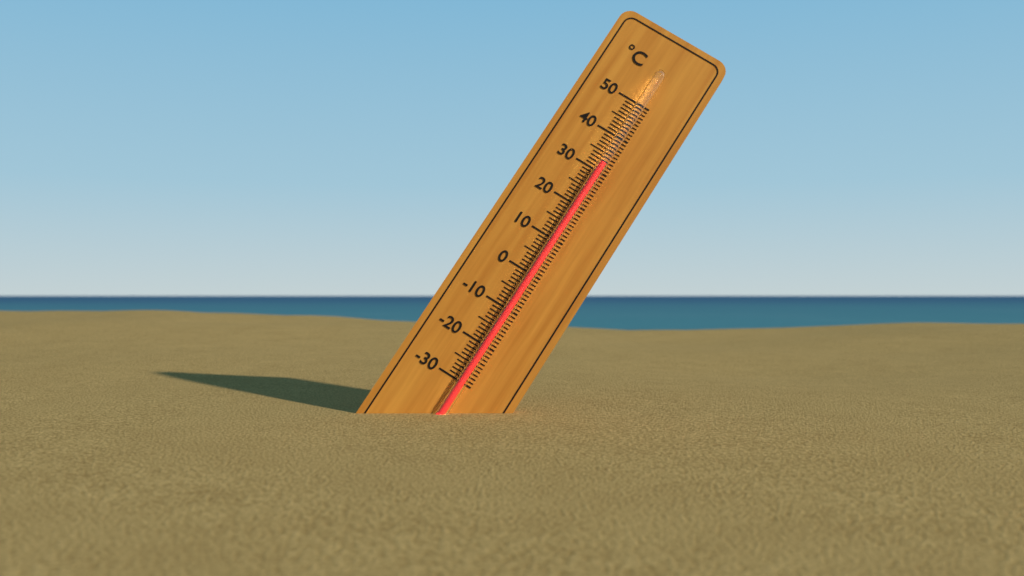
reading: 32 °C
